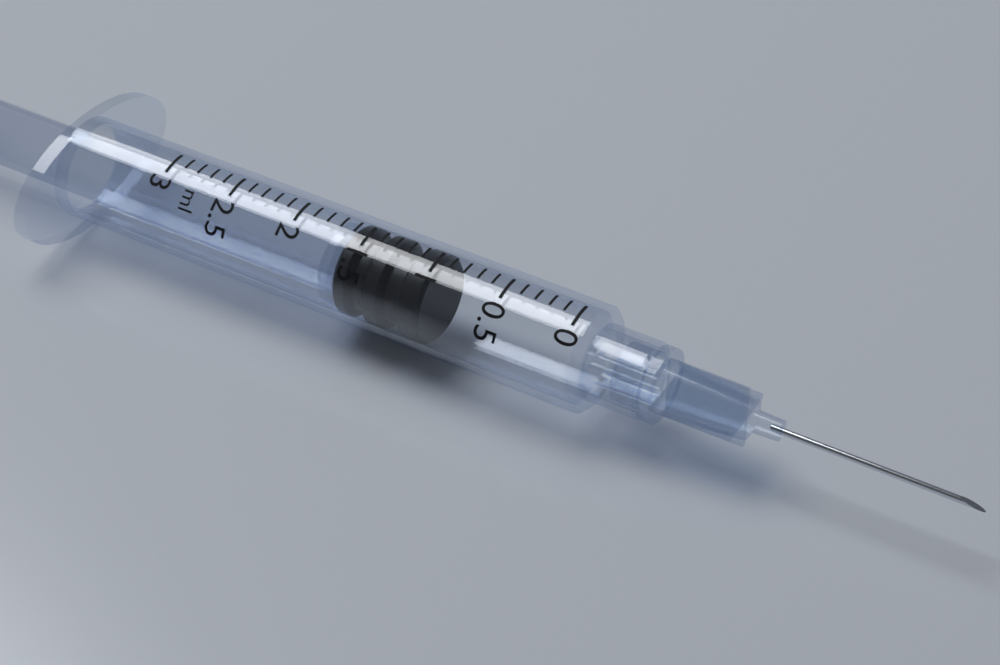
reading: 1.0 ml
